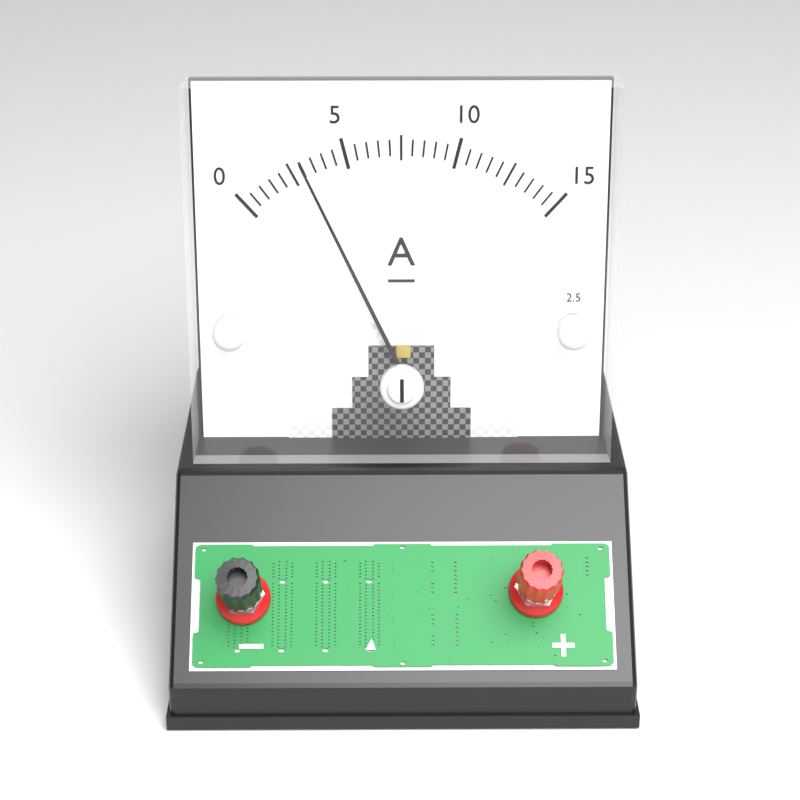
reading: 3.0 A
